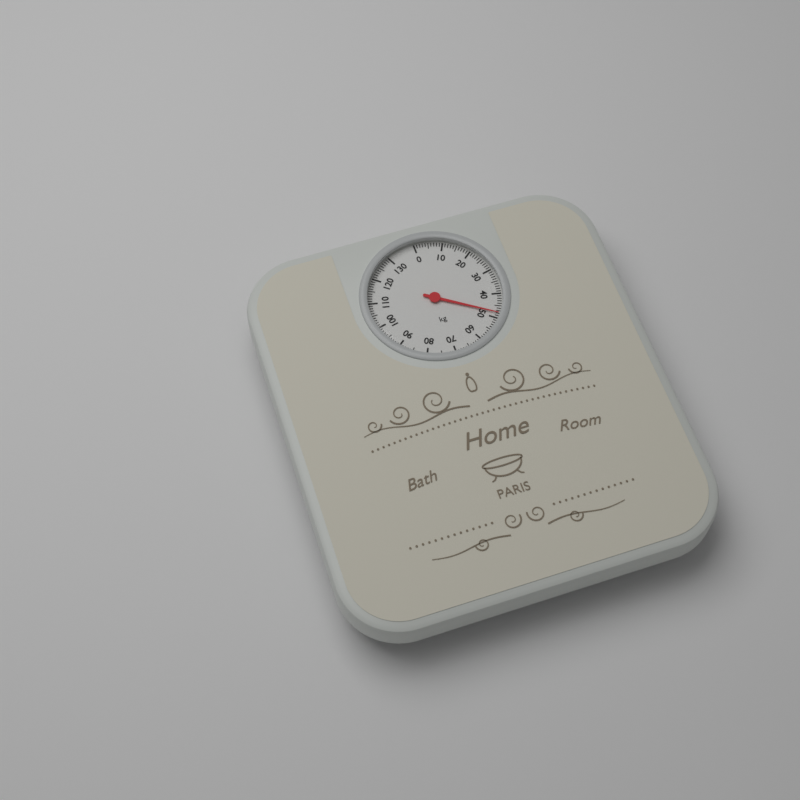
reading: 48 kg
